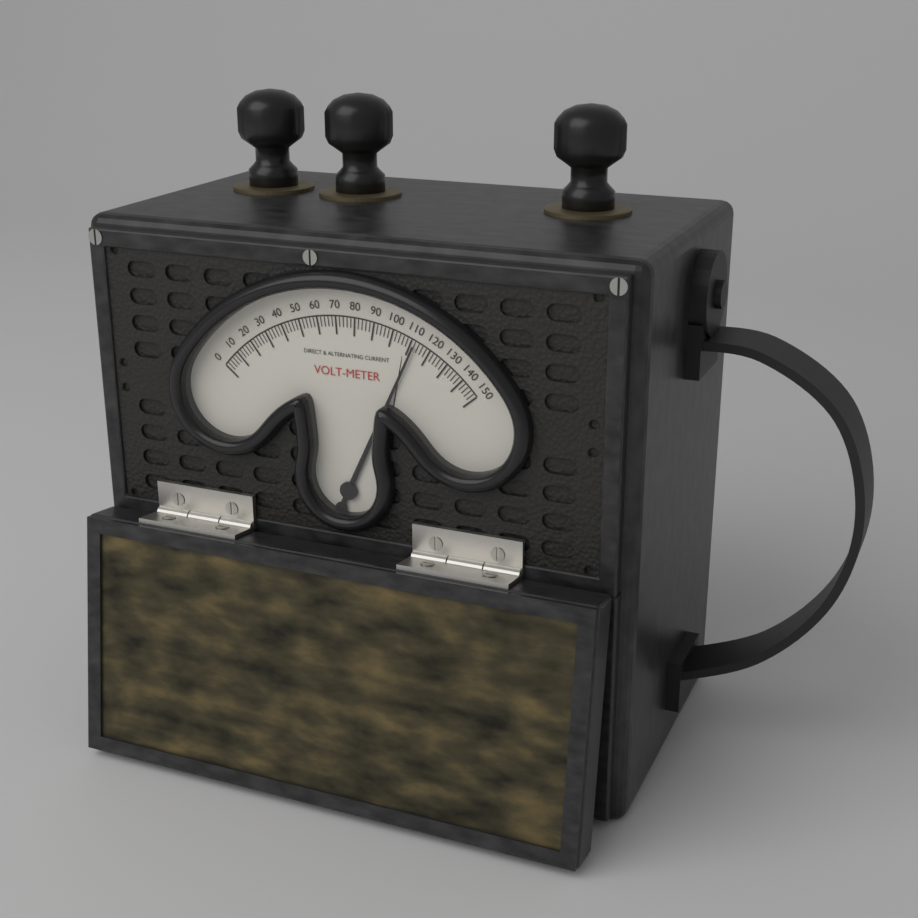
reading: 112 V
